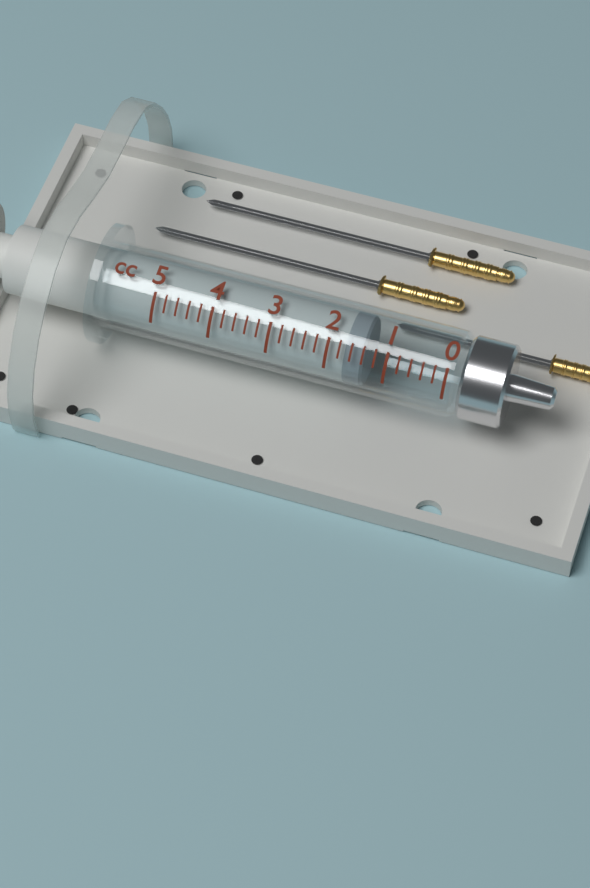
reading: 1.4 cc
